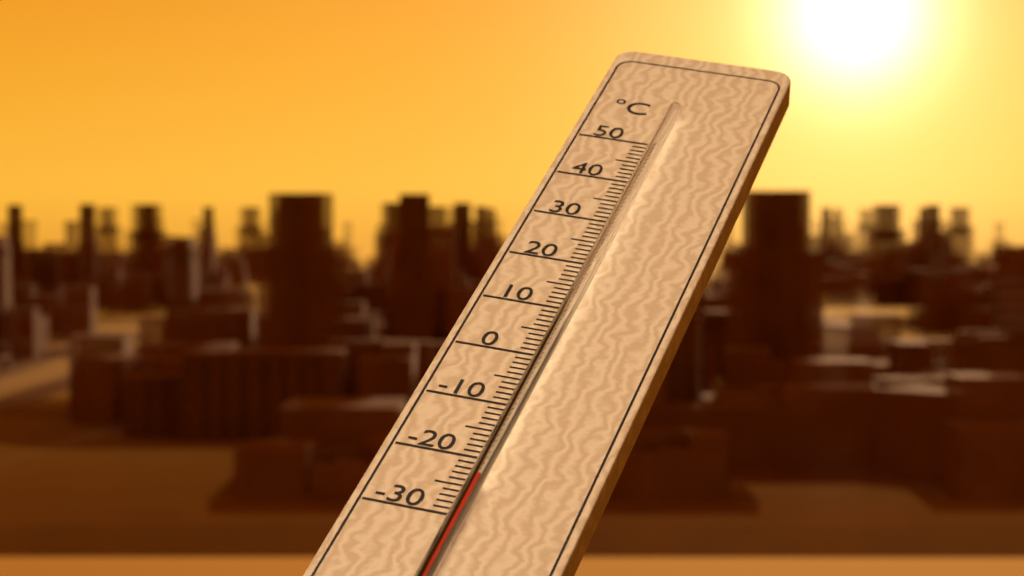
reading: -25 °C
